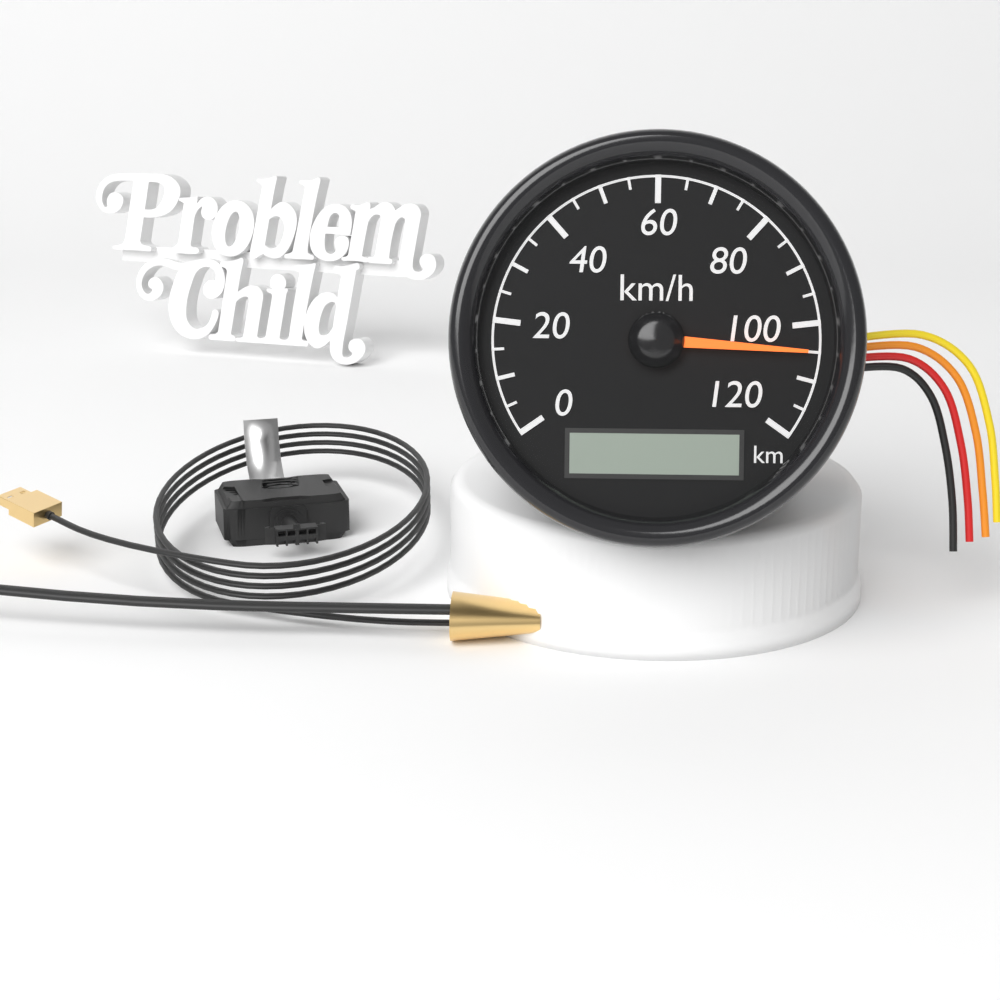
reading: 105 km/h
